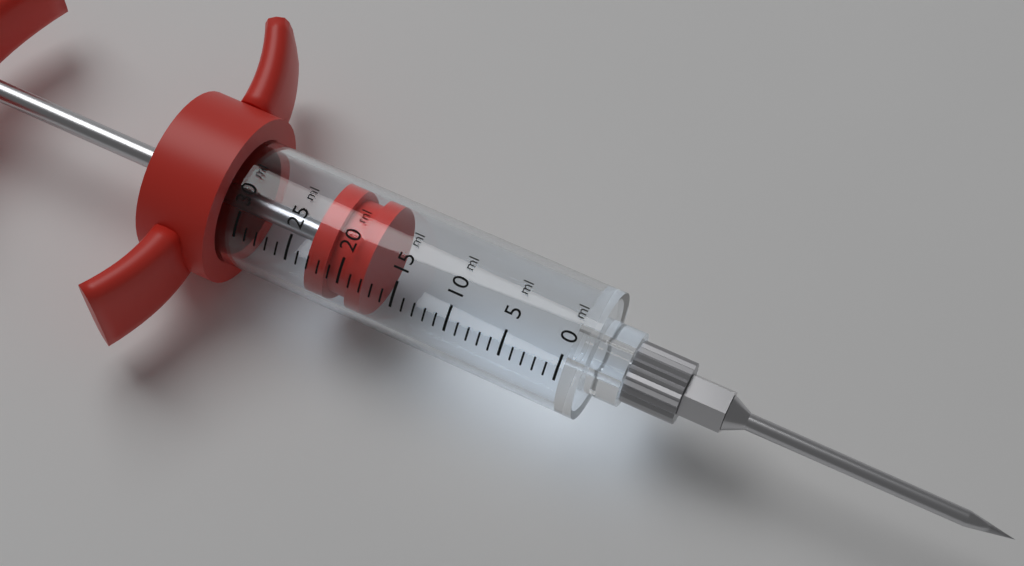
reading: 18 ml
